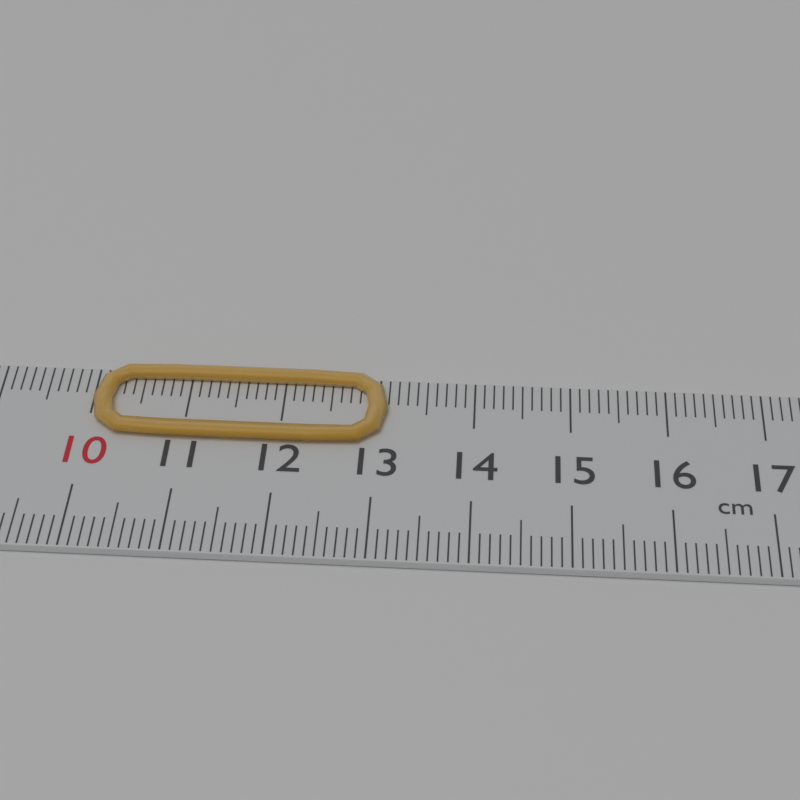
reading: 13.1 cm
